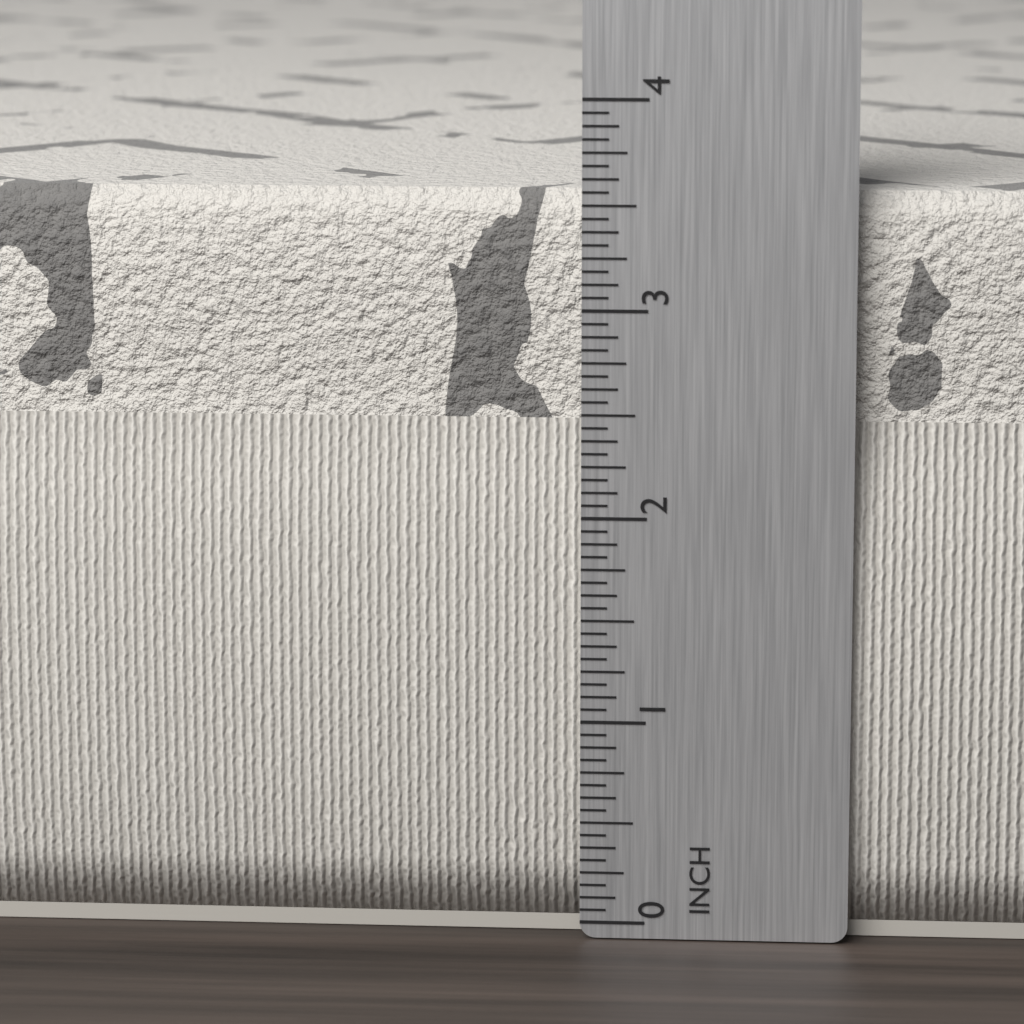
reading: 3.5625 in
